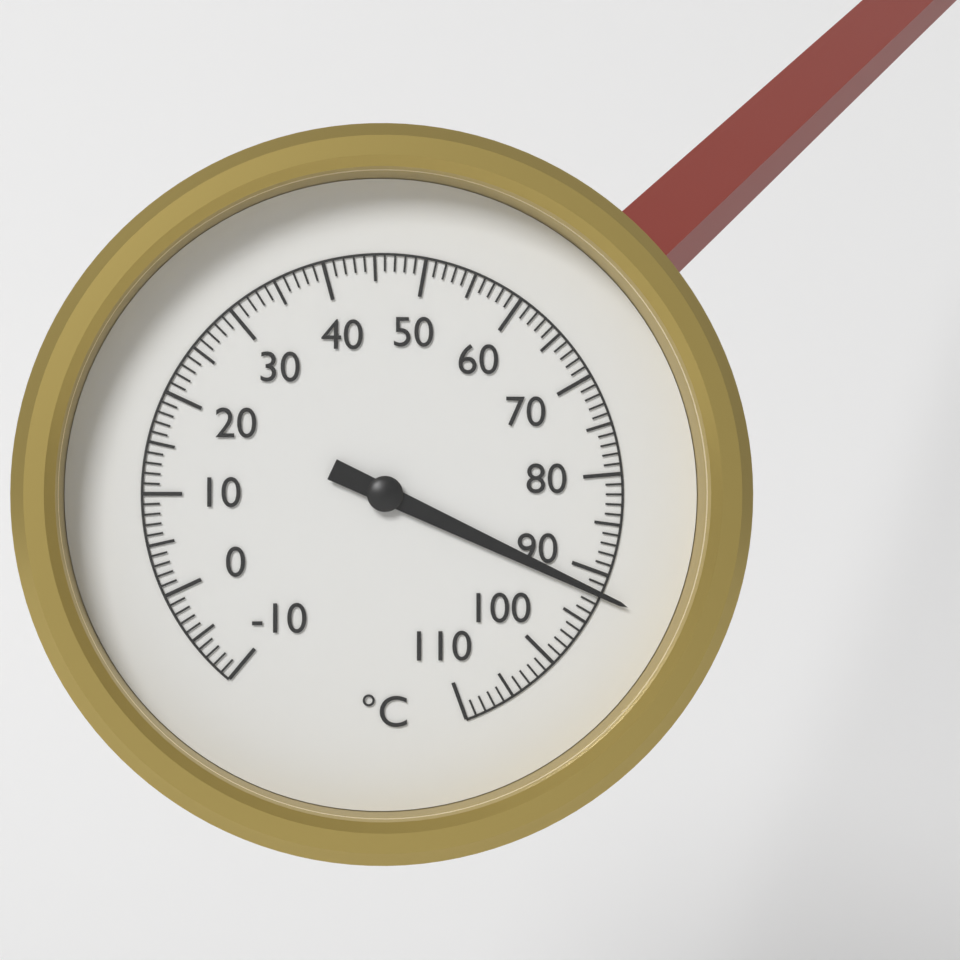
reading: 92 °C
